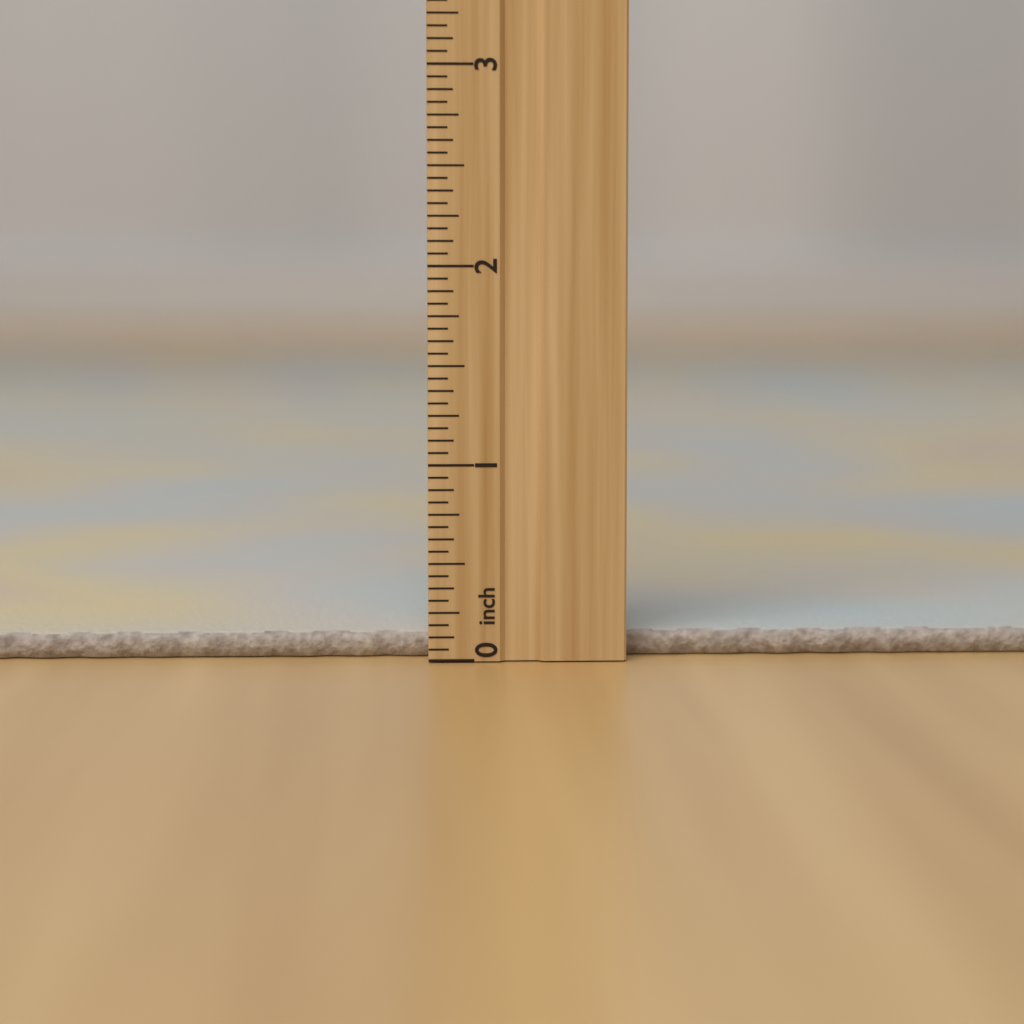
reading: 0.1250 inch
